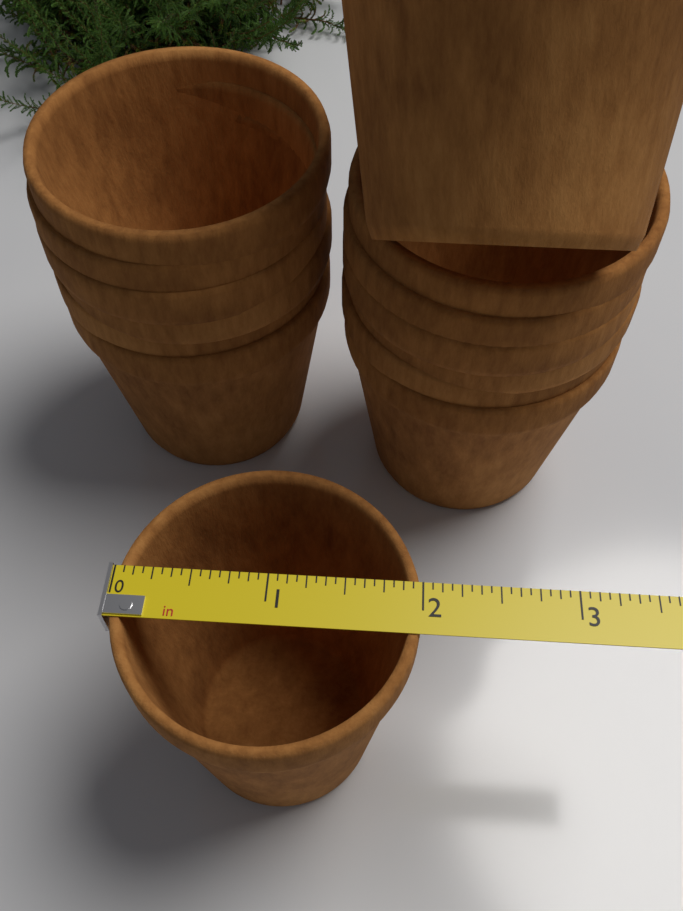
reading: 2.0000 in
